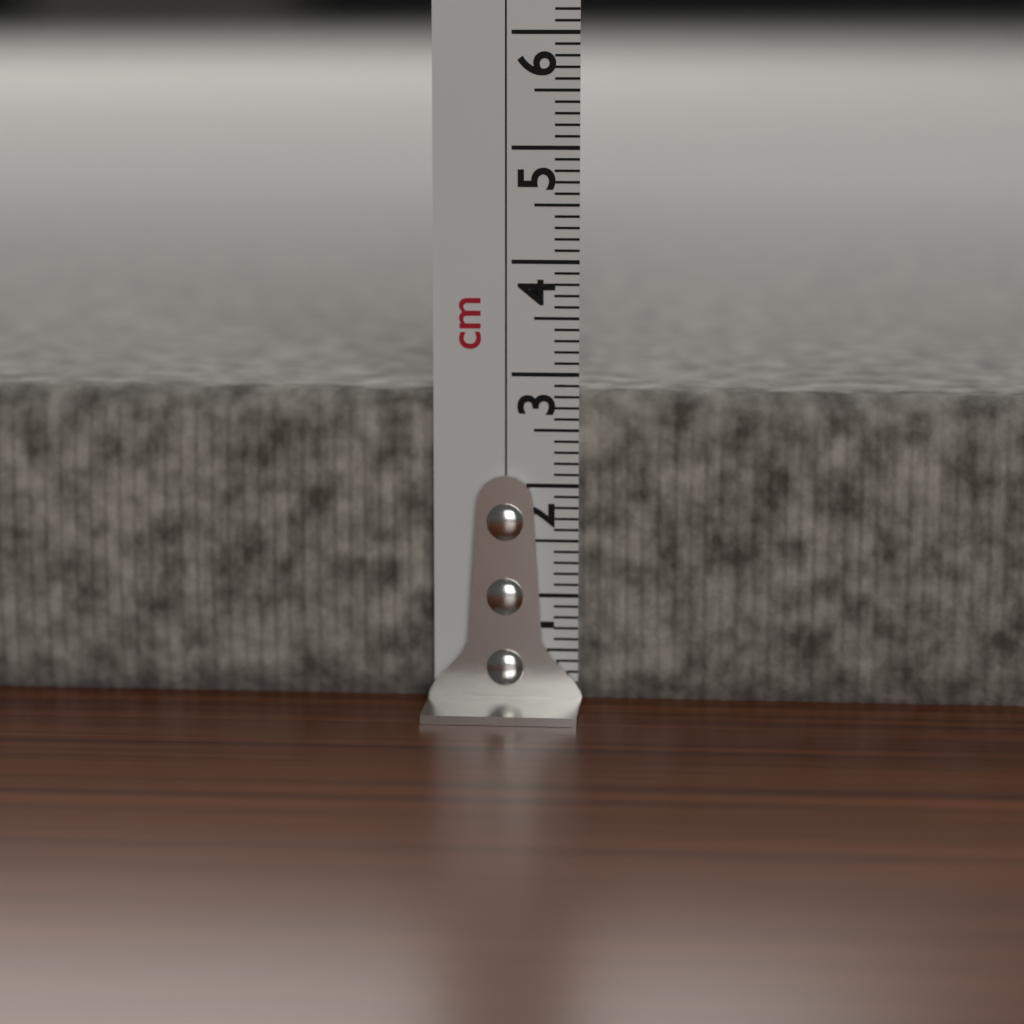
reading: 2.8 cm
